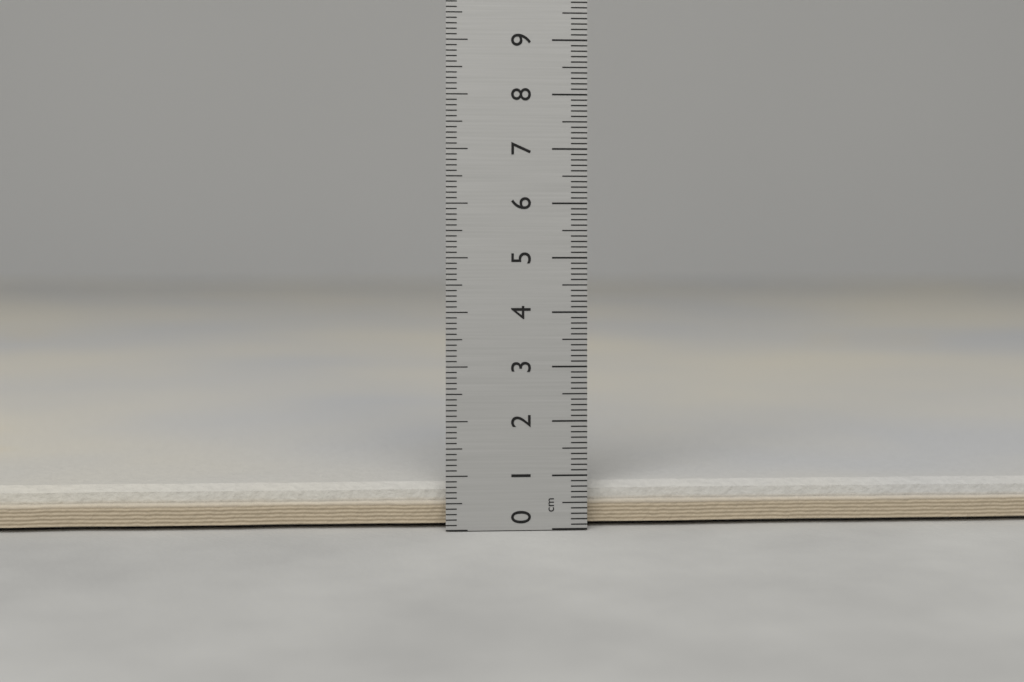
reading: 0.8 cm
